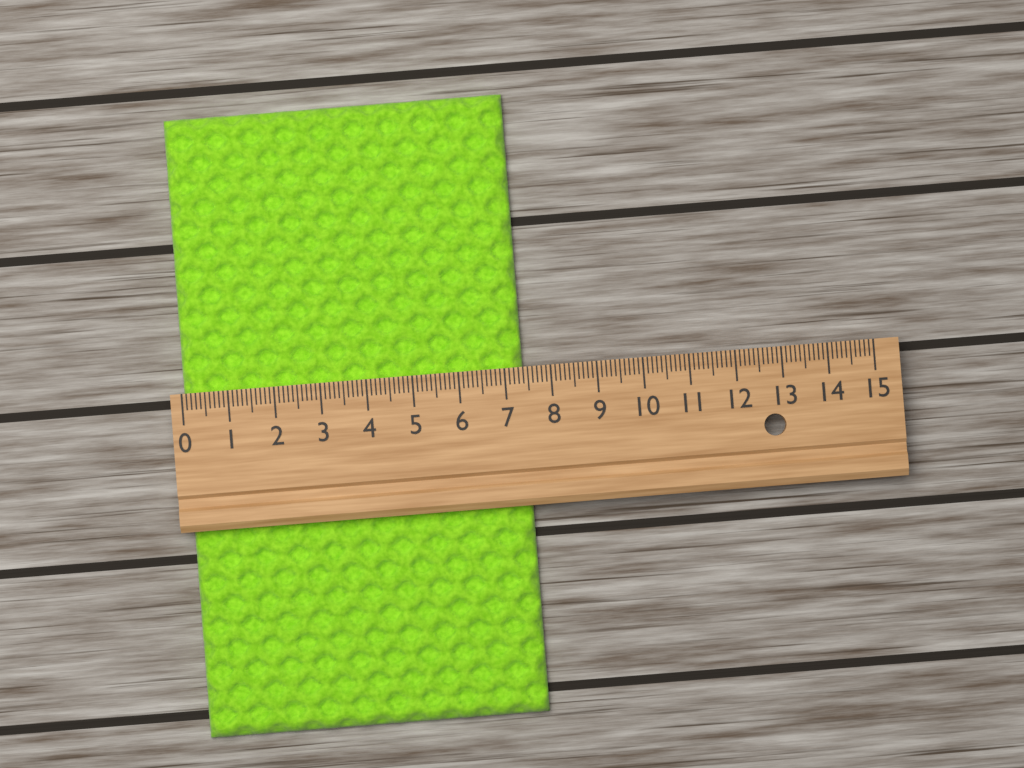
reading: 7.4 (no unit)
